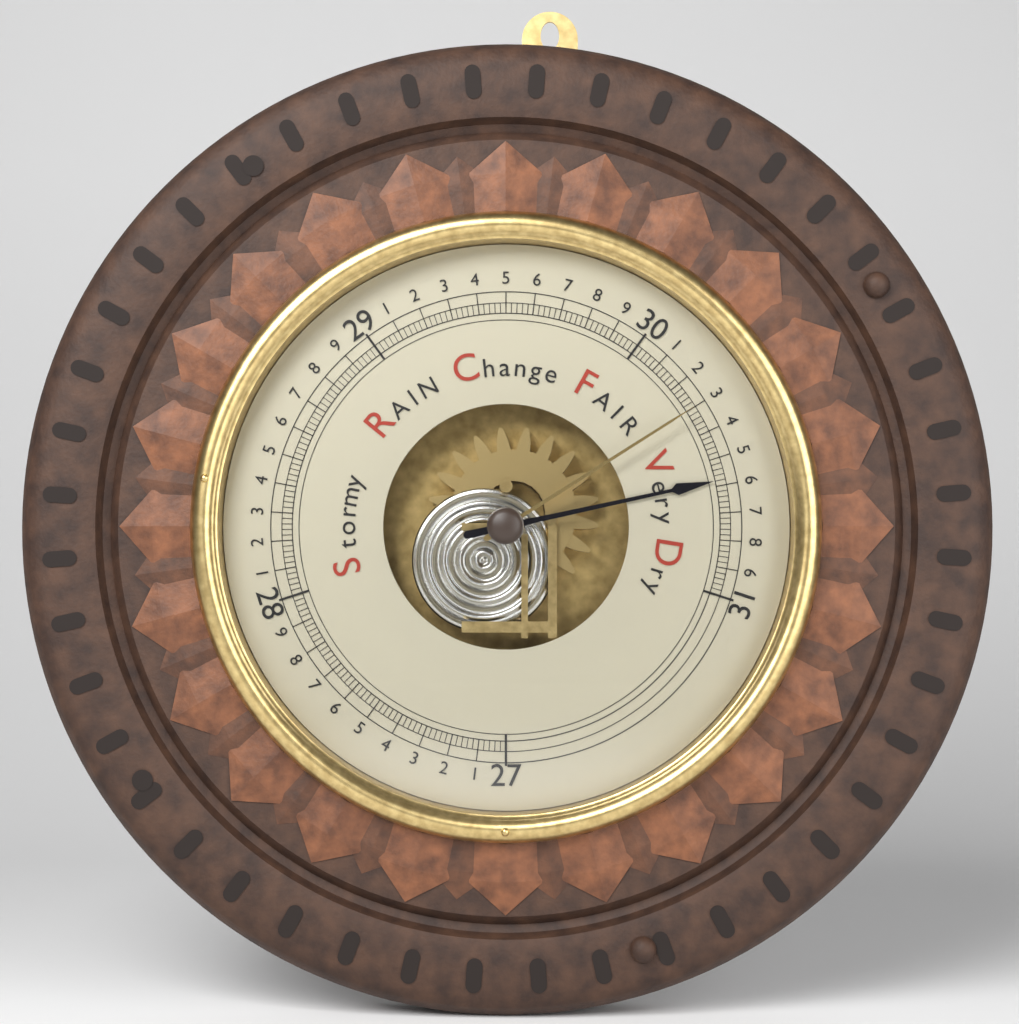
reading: 30.58 inHg
